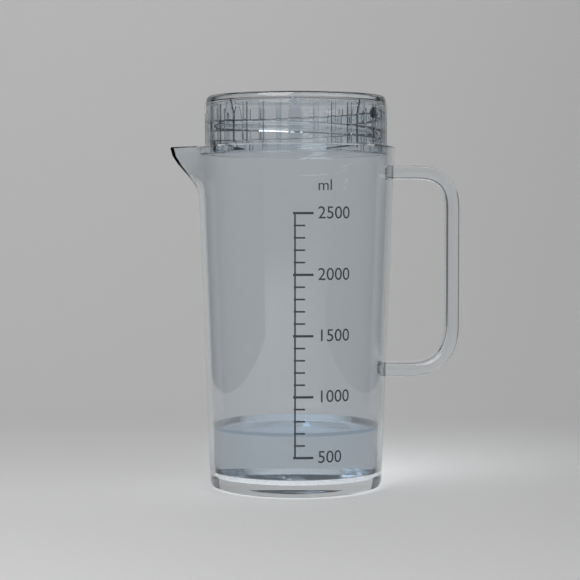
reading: 700 ml
